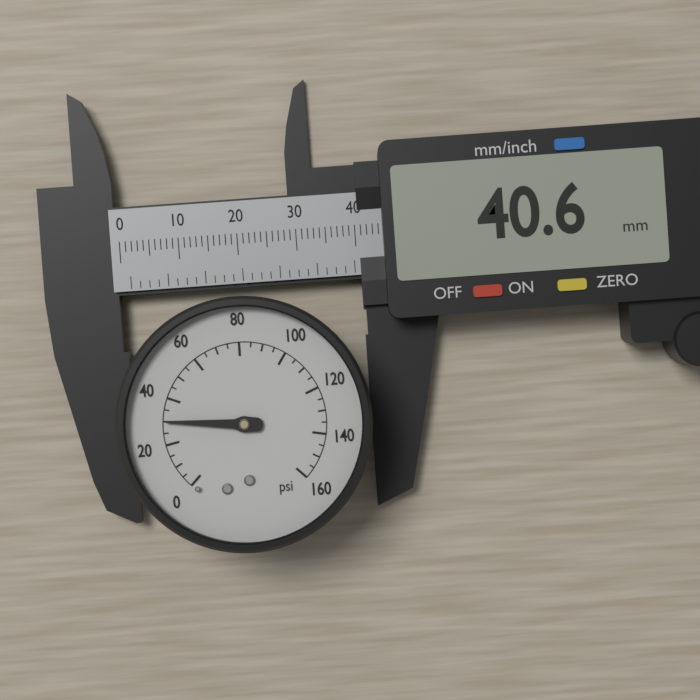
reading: 30 psi
